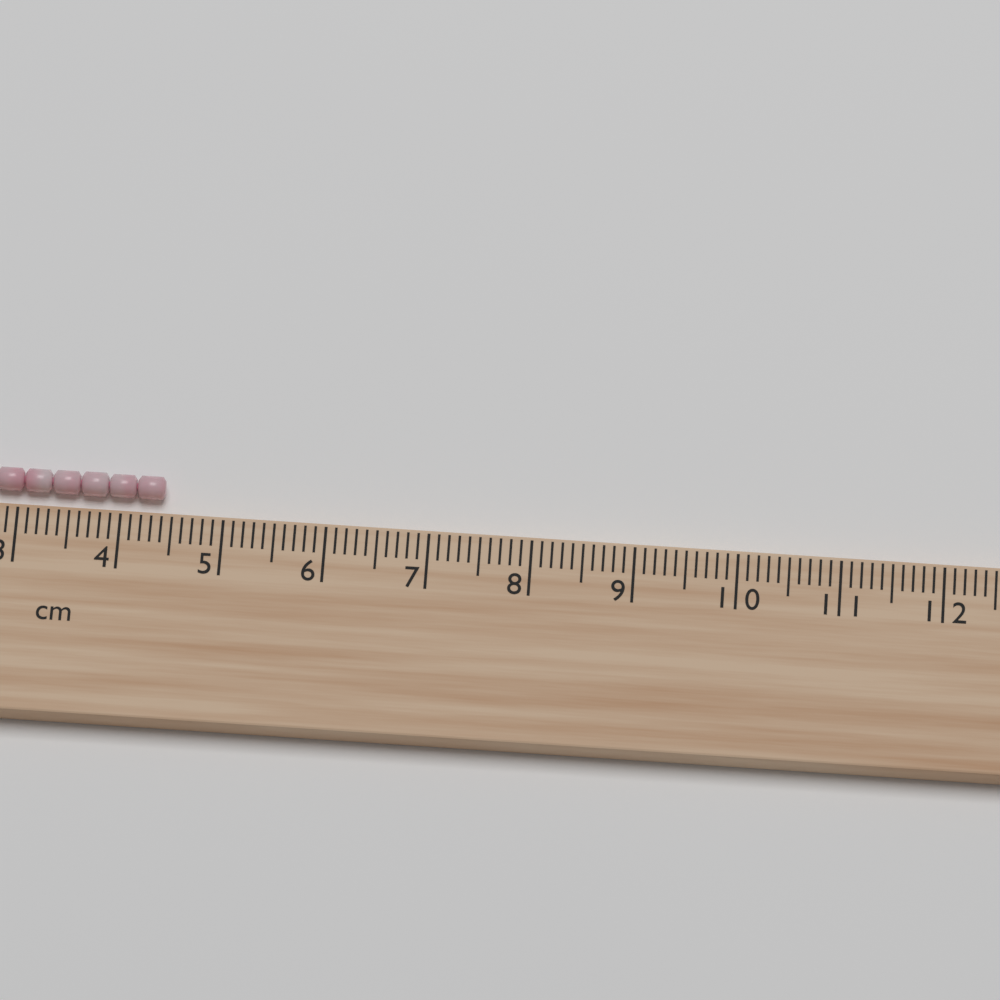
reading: 4.4 cm
